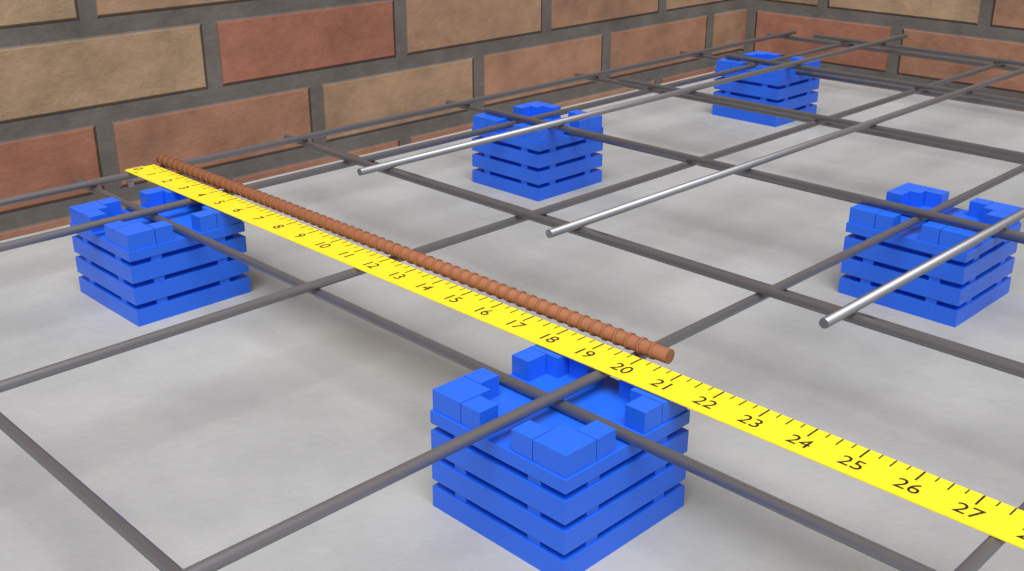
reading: 20.50 in
